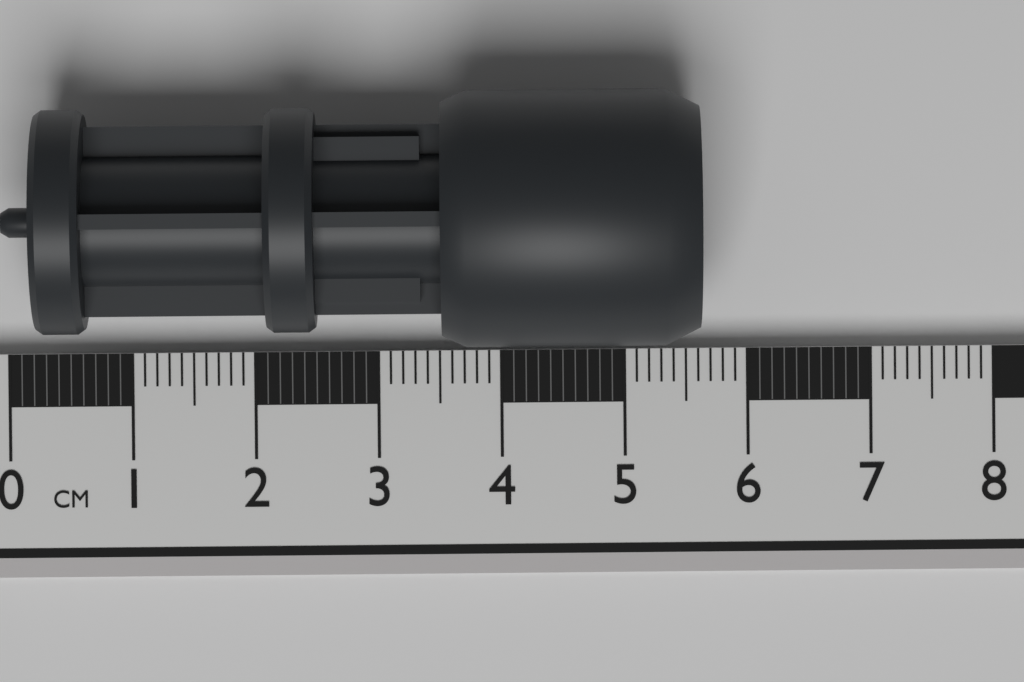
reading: 5.6 cm
